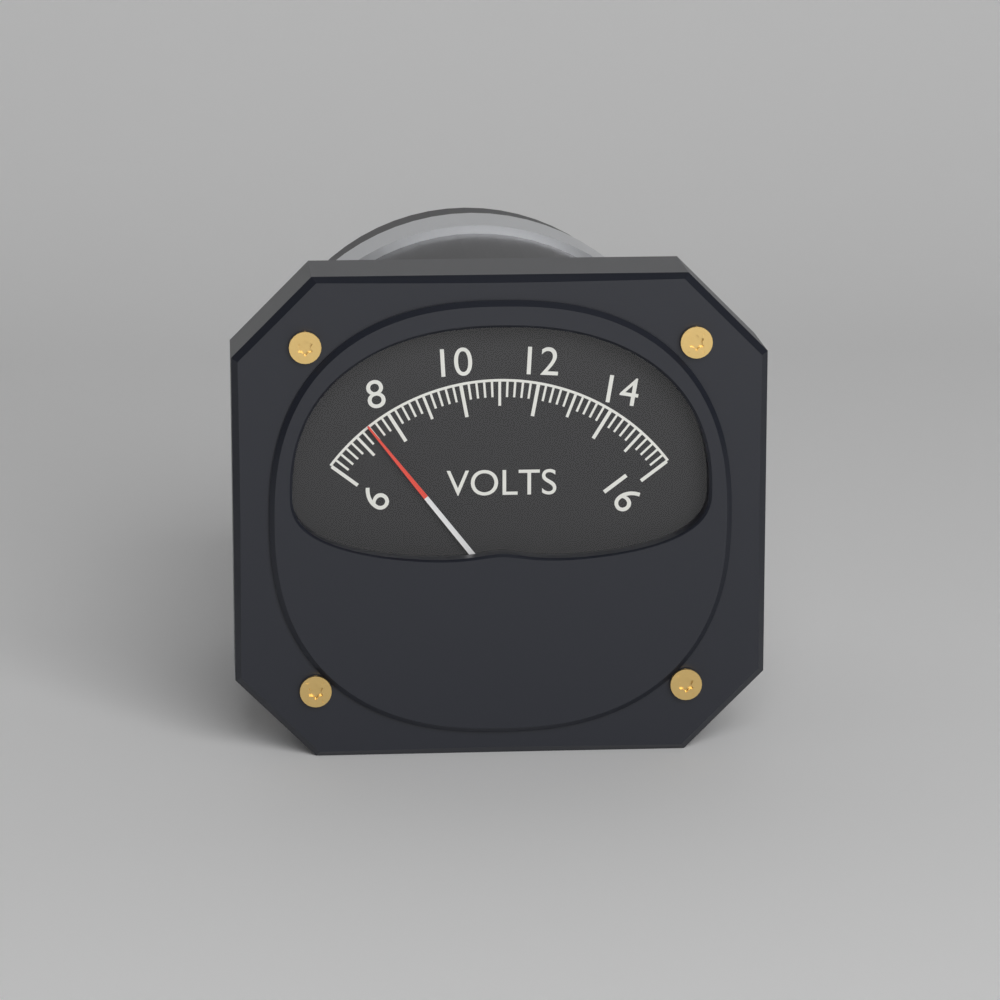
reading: 7.4 V
